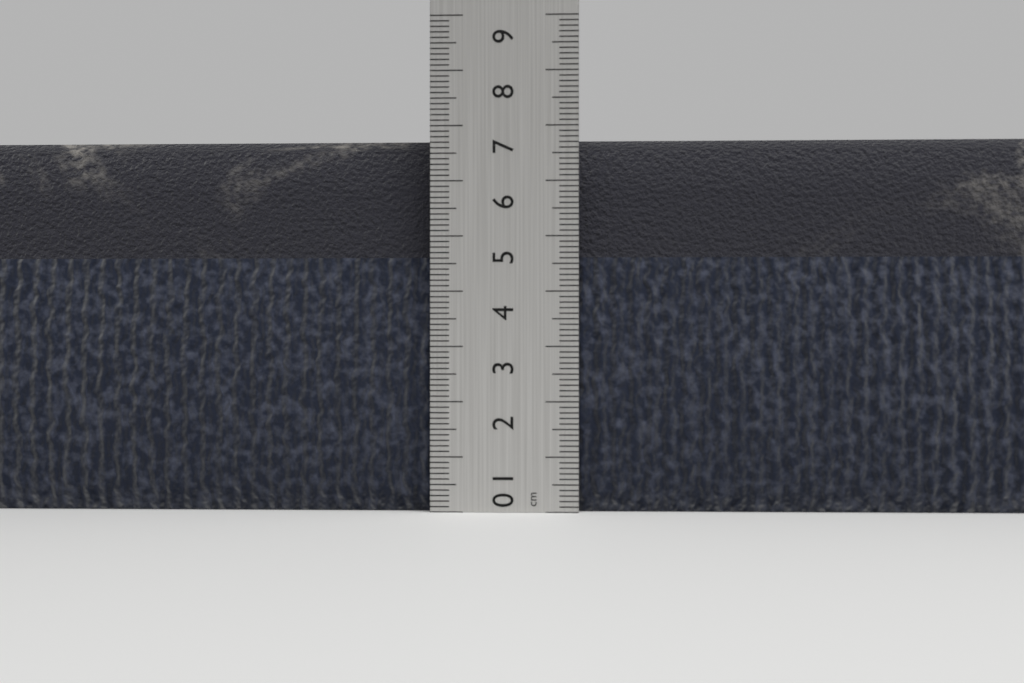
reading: 6.8 cm
